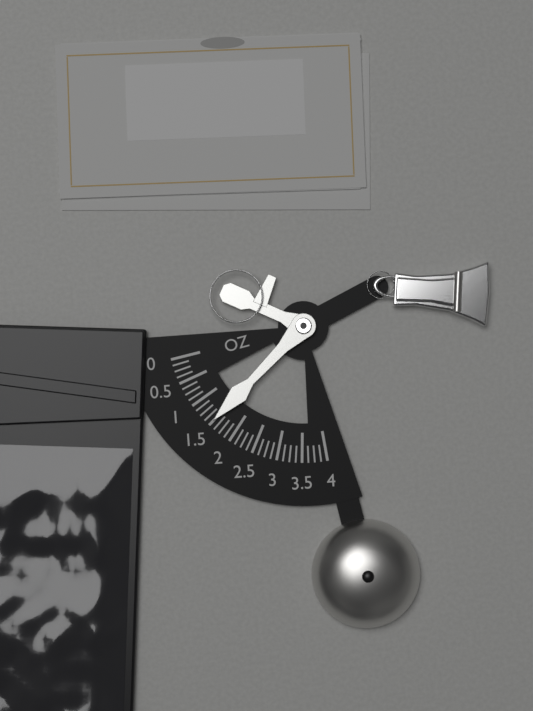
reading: 1.500 oz
